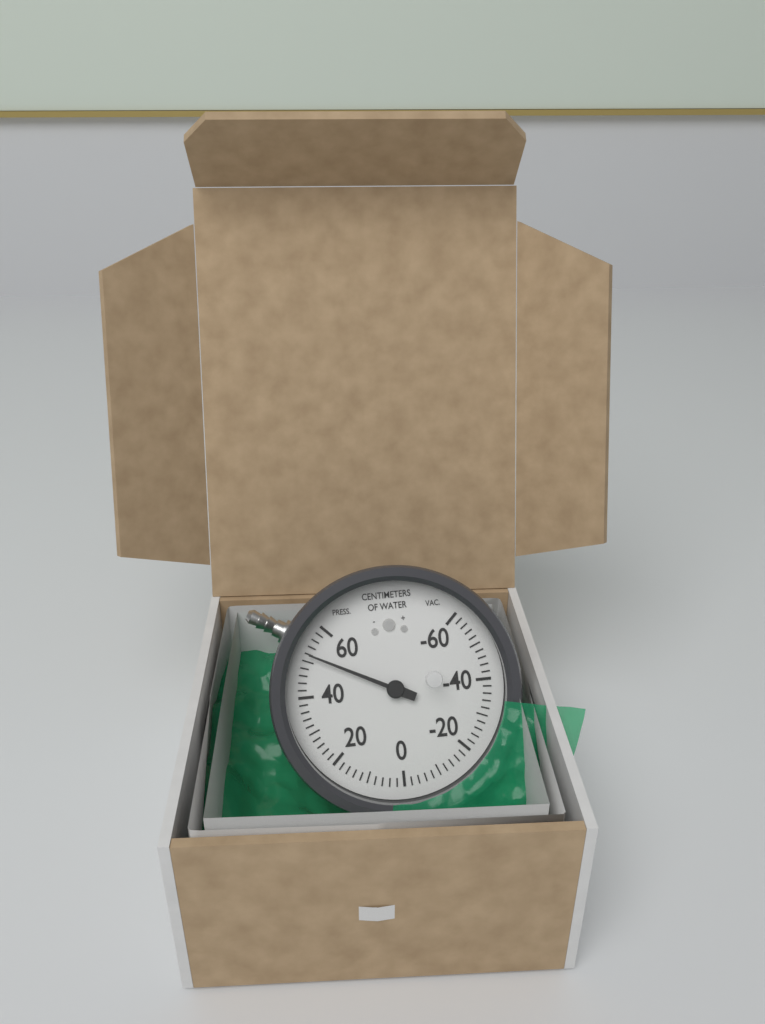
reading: 52 cmH2O
